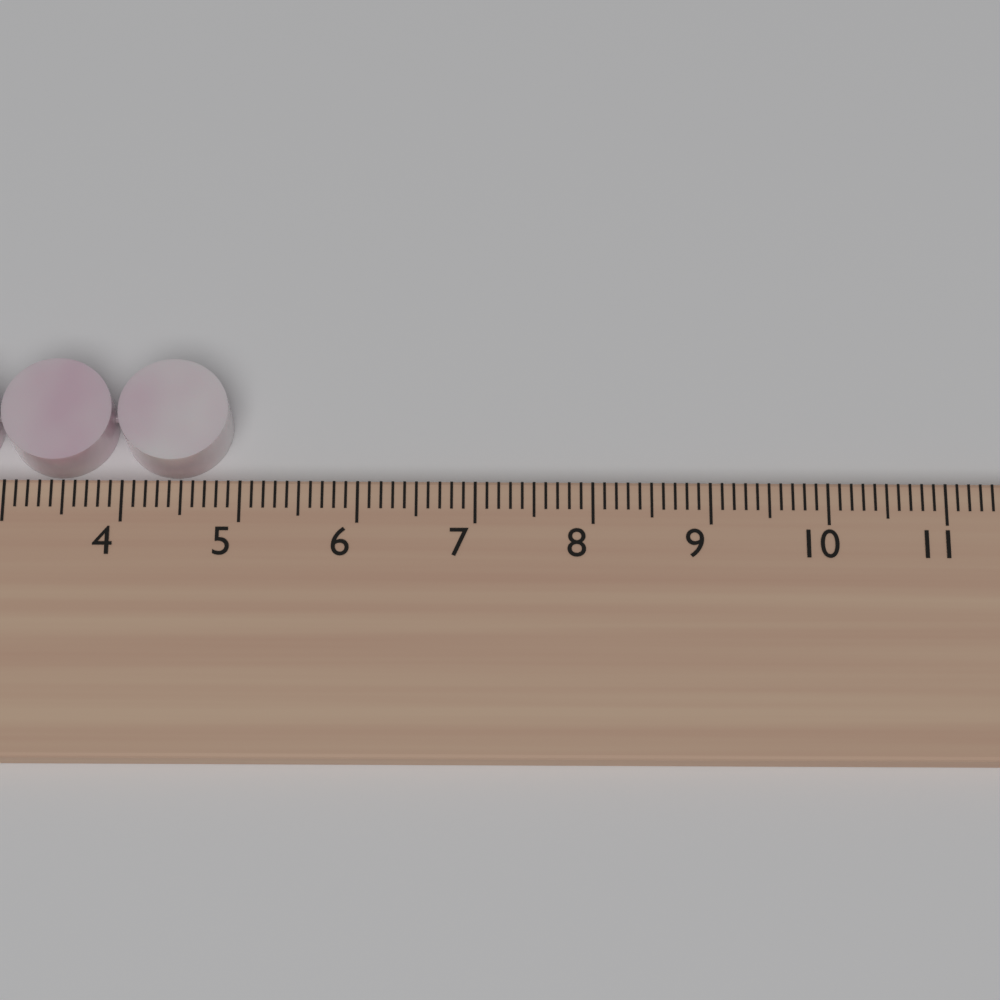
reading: 4.9 cm
